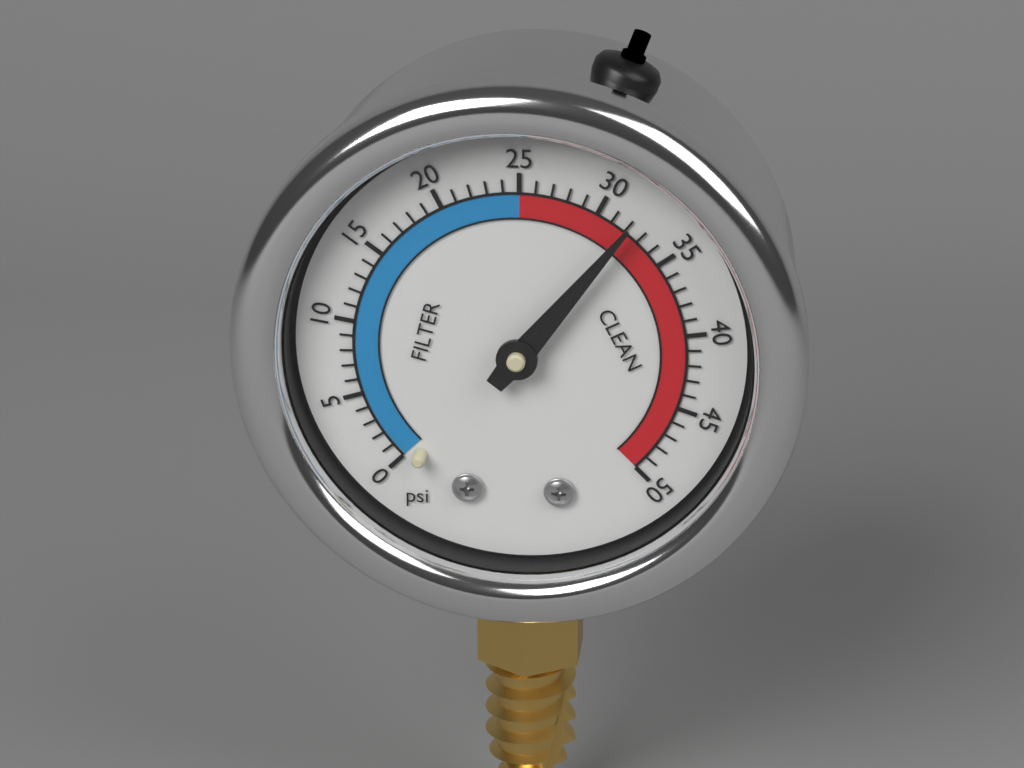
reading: 32 psi
